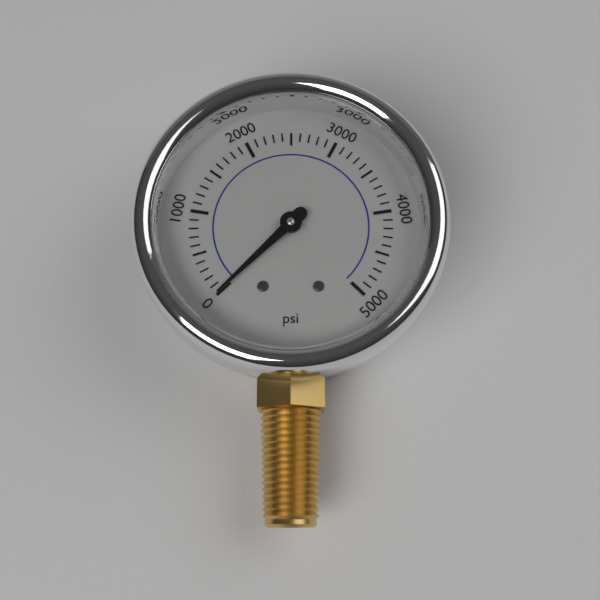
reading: 0 psi
